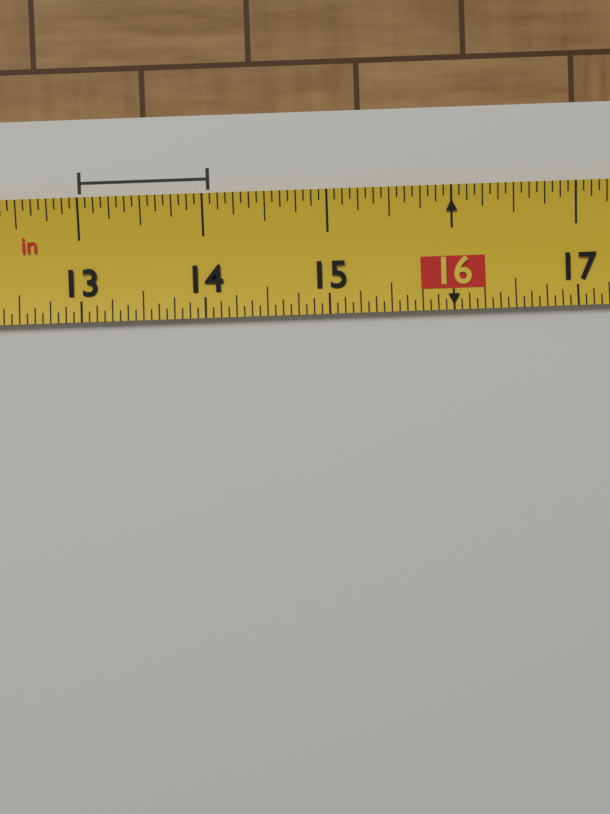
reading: 14.0625 in
